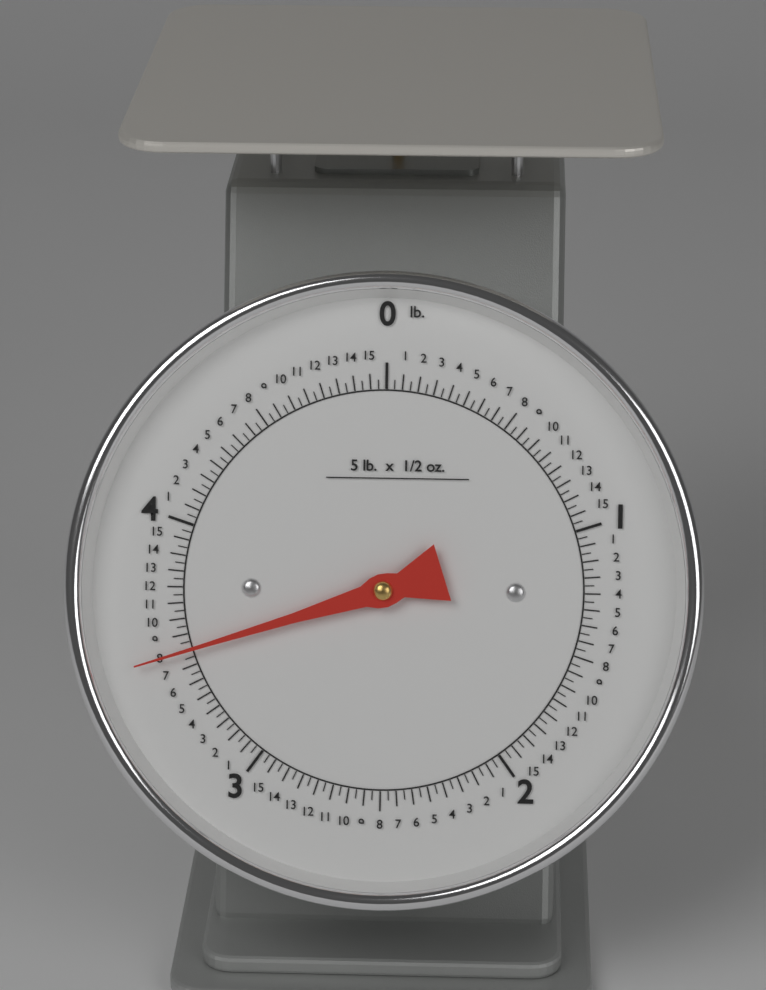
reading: 3.50000 lb
